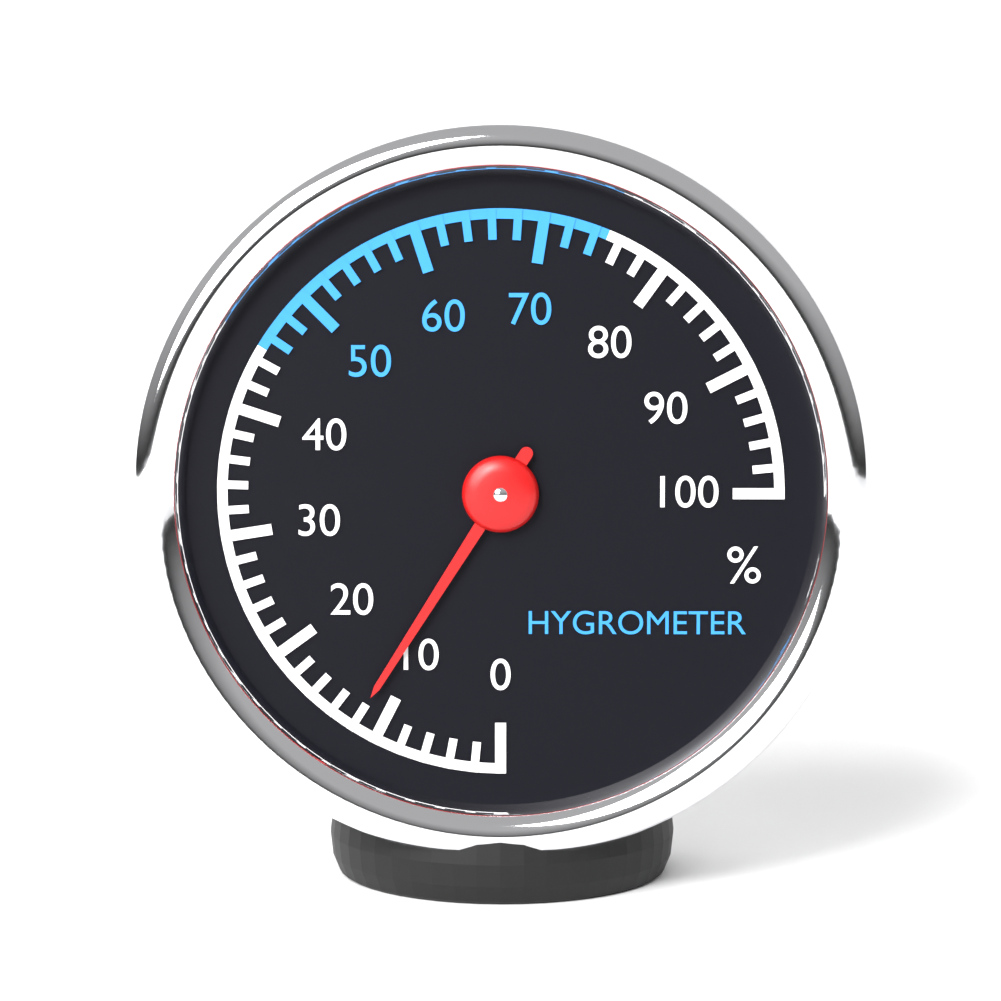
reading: 12 %
